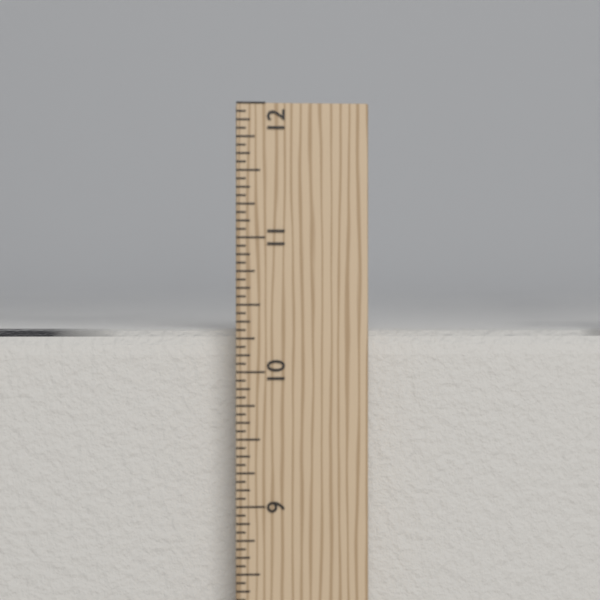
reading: 10.3125 in
